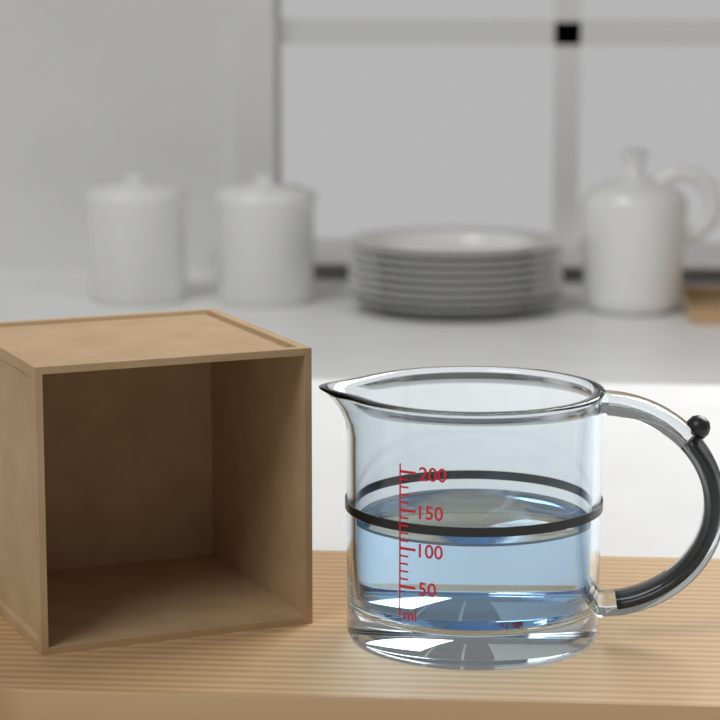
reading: 110 ml
